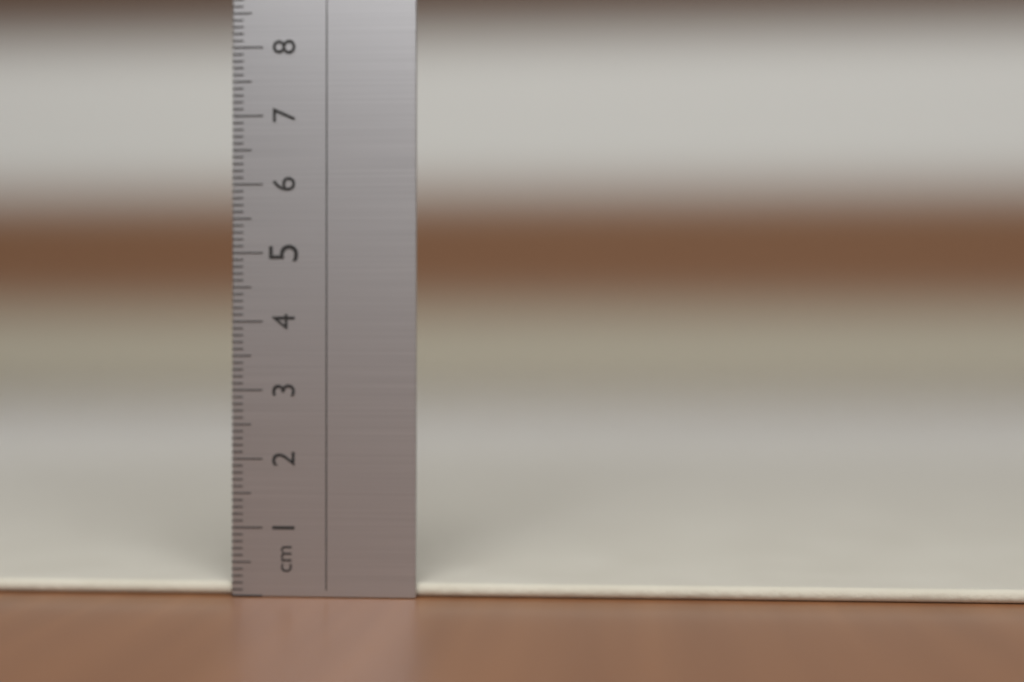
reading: 0.2 cm
